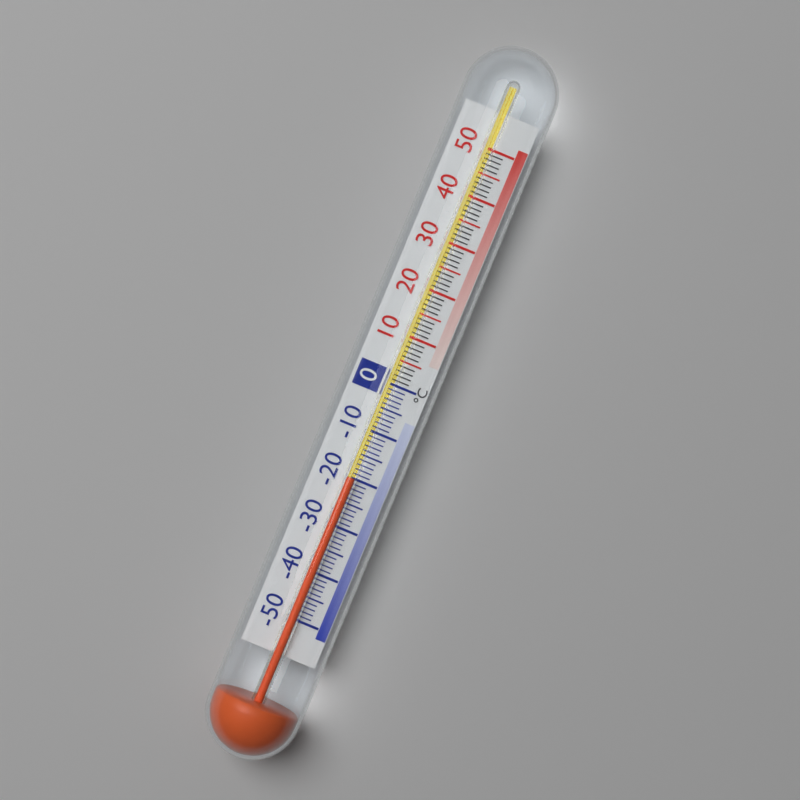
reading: -20 °C
